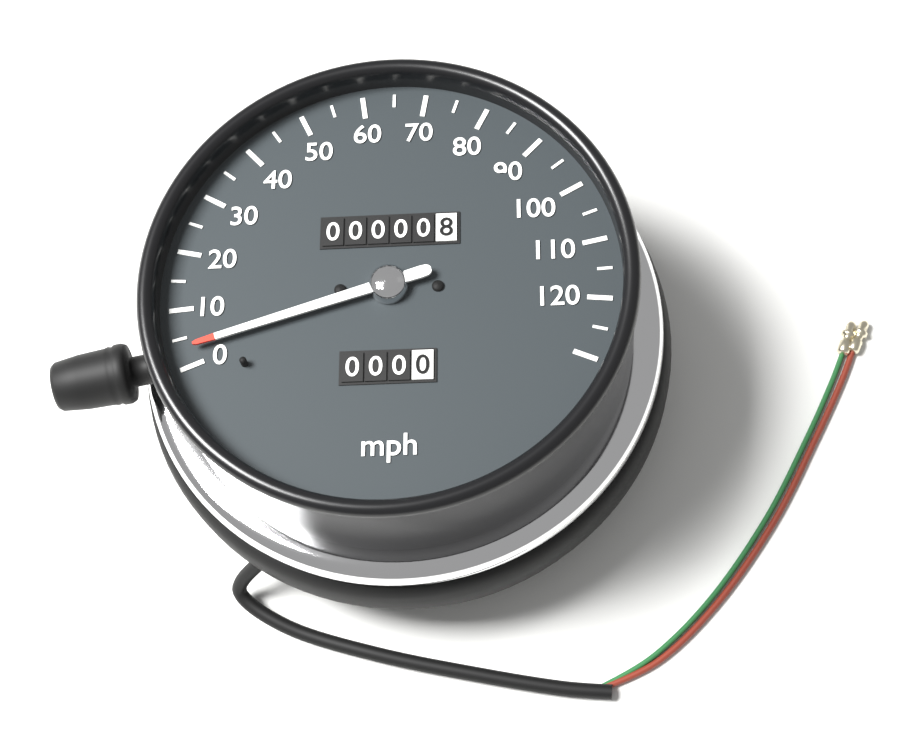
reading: 3 mph
